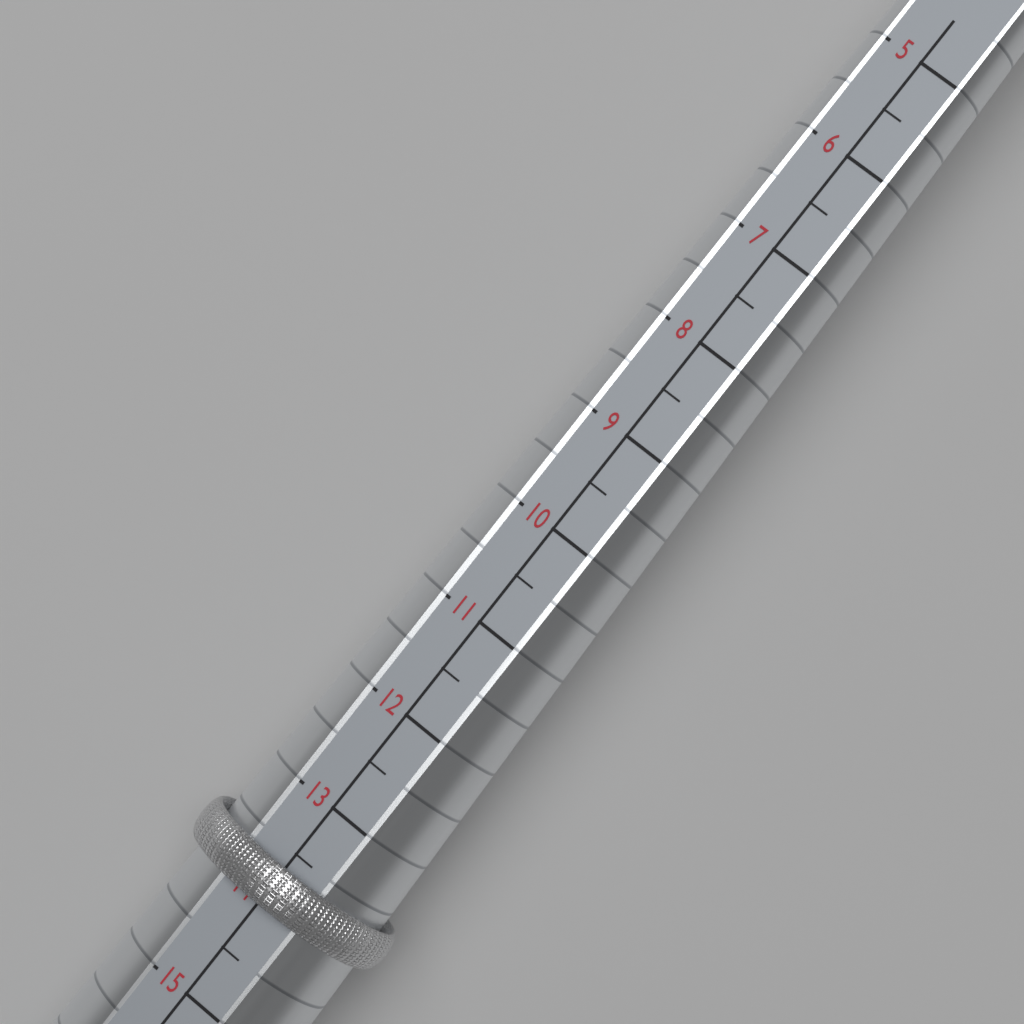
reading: 14.0 (no unit)
